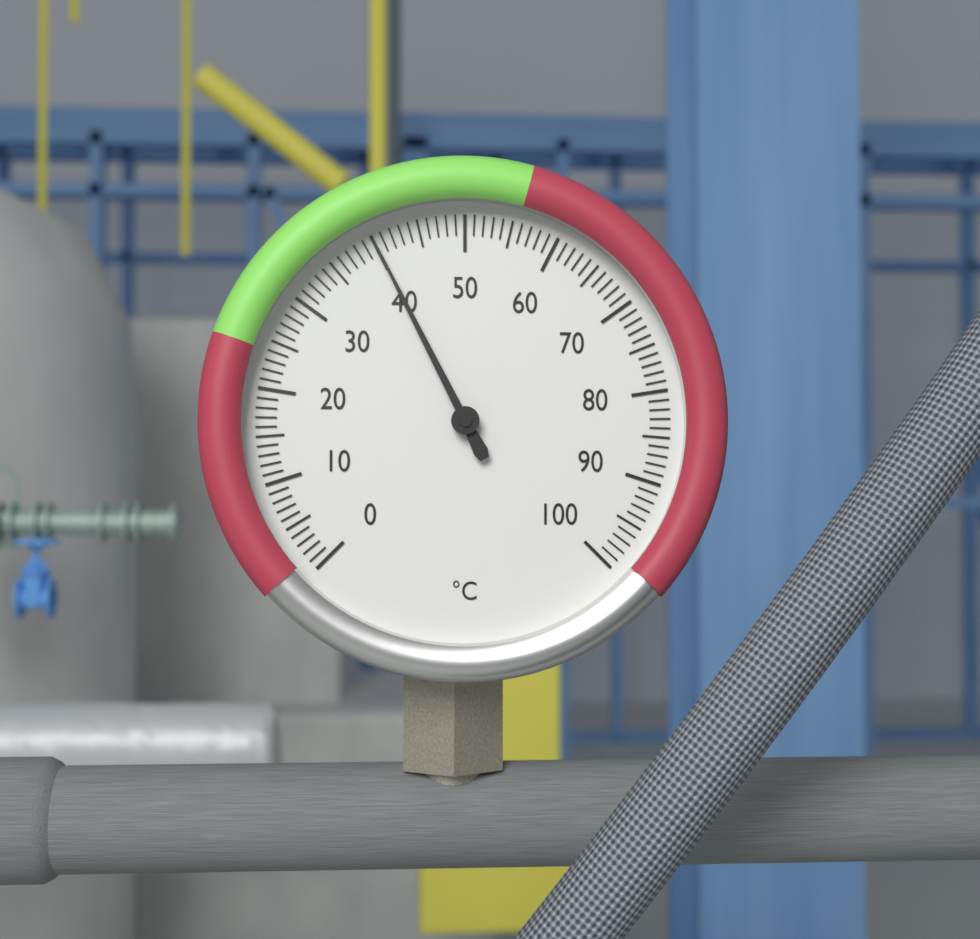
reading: 40 °C
